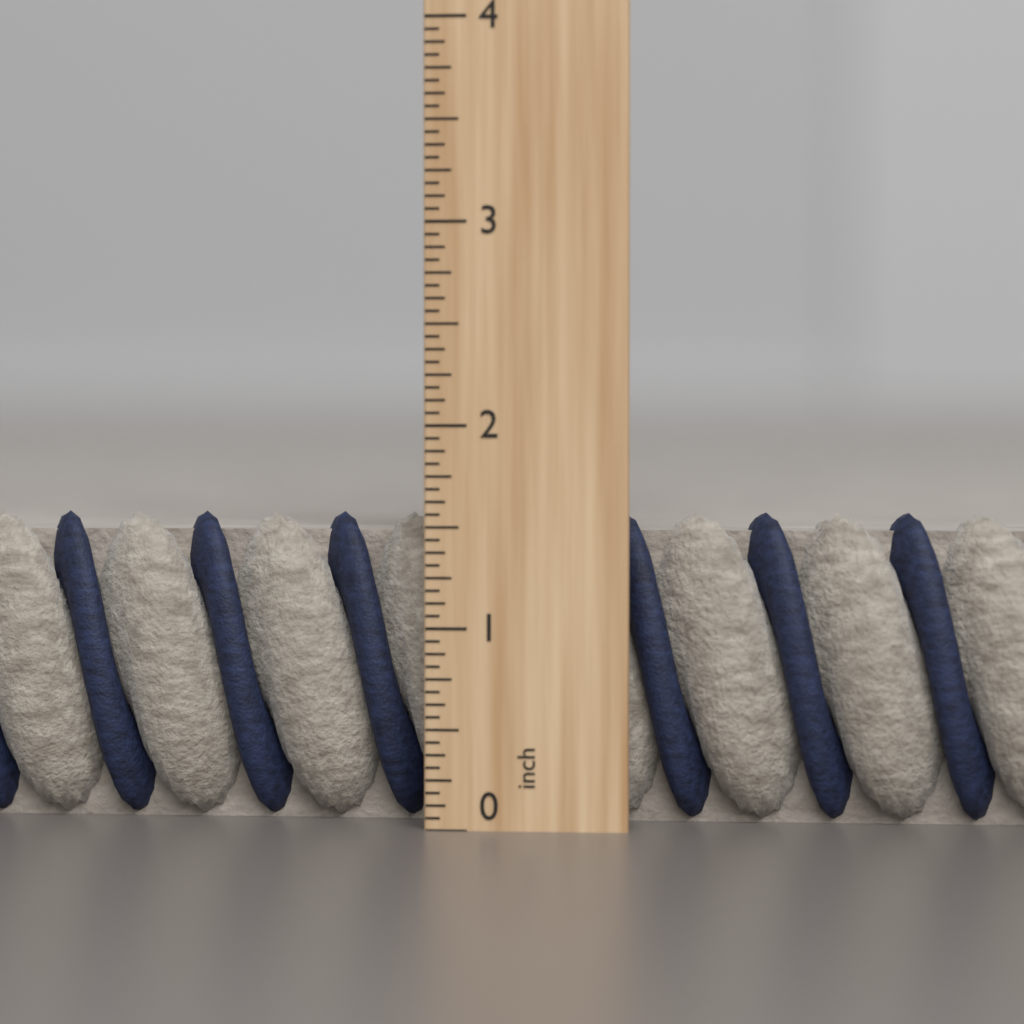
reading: 1.5625 inch
